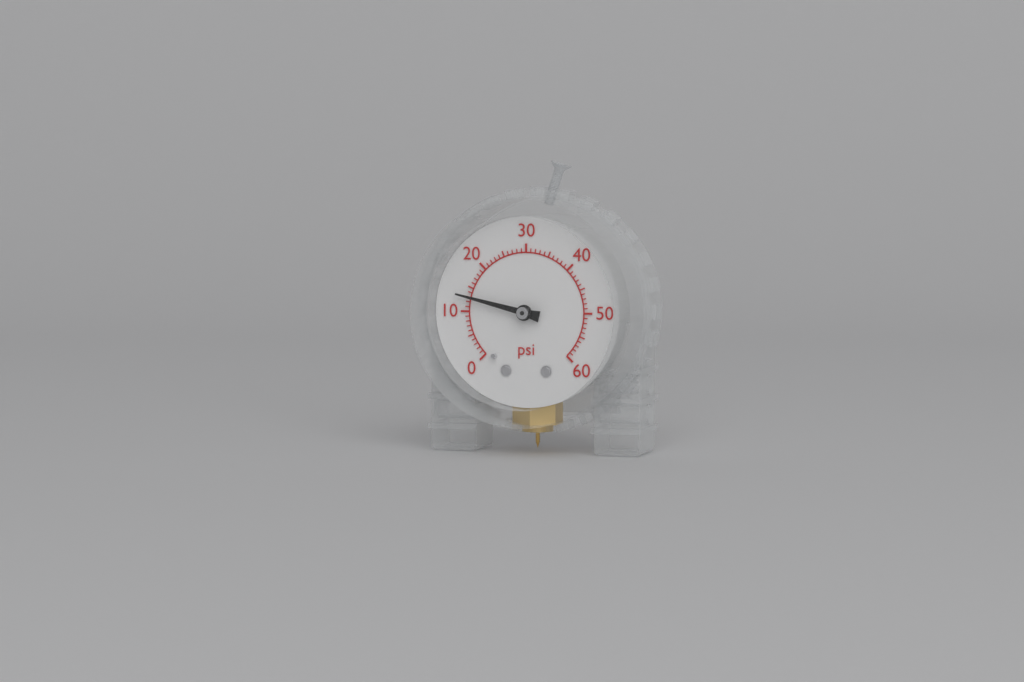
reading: 13 psi
